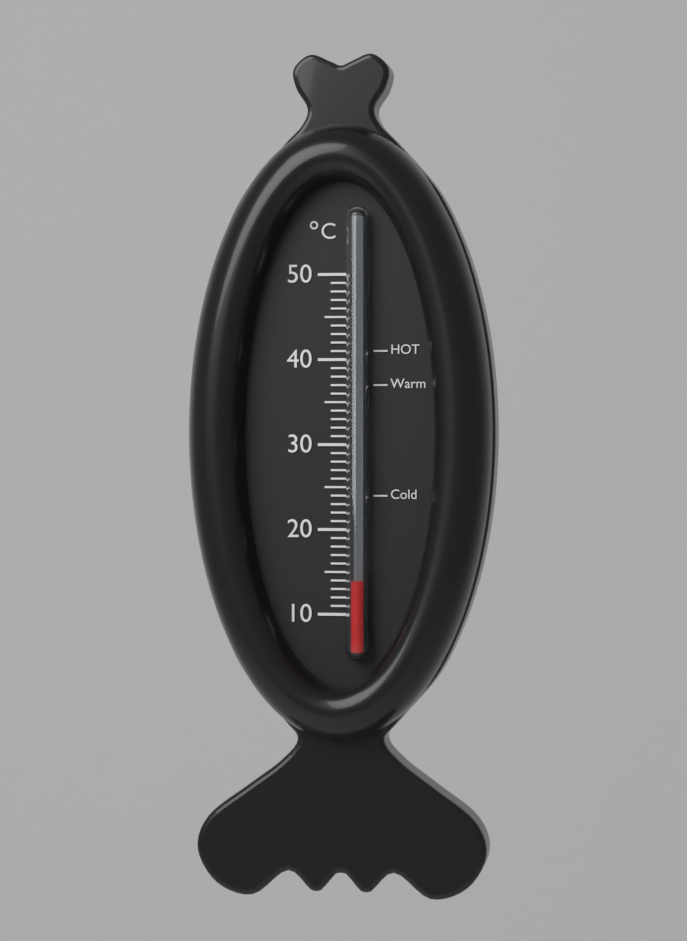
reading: 14 °C
